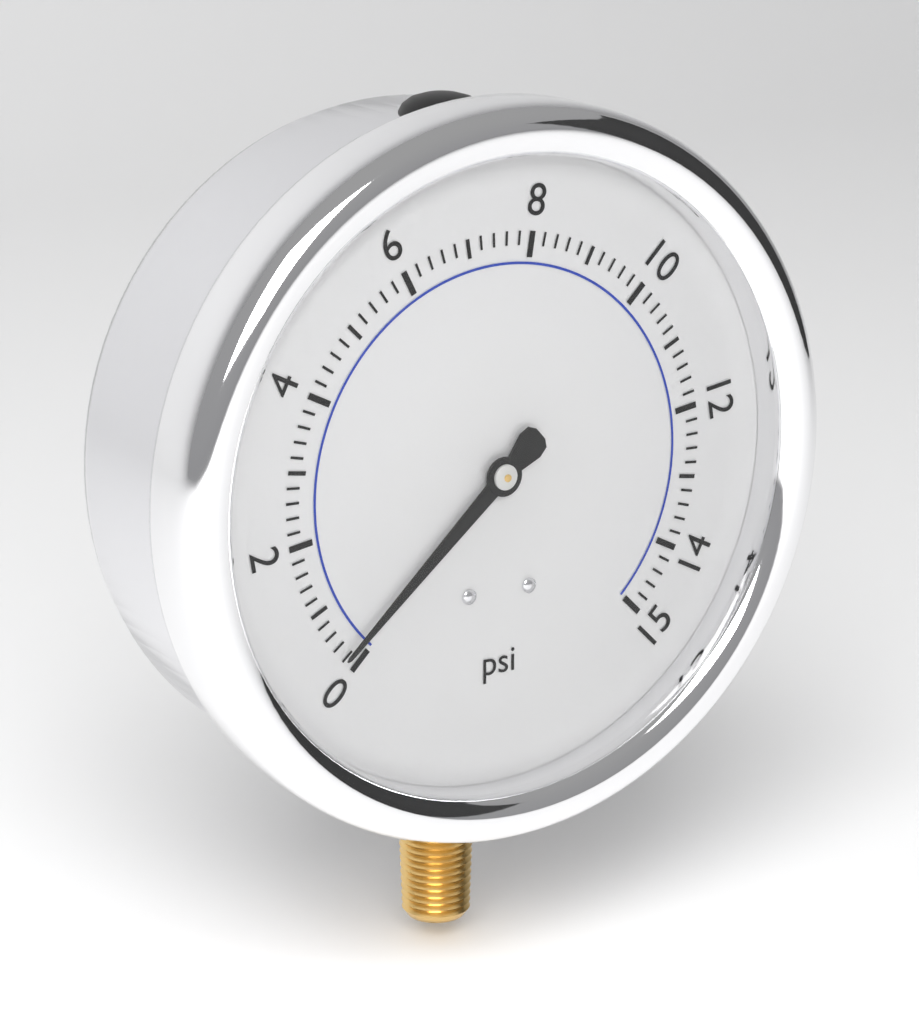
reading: 0.2 psi
